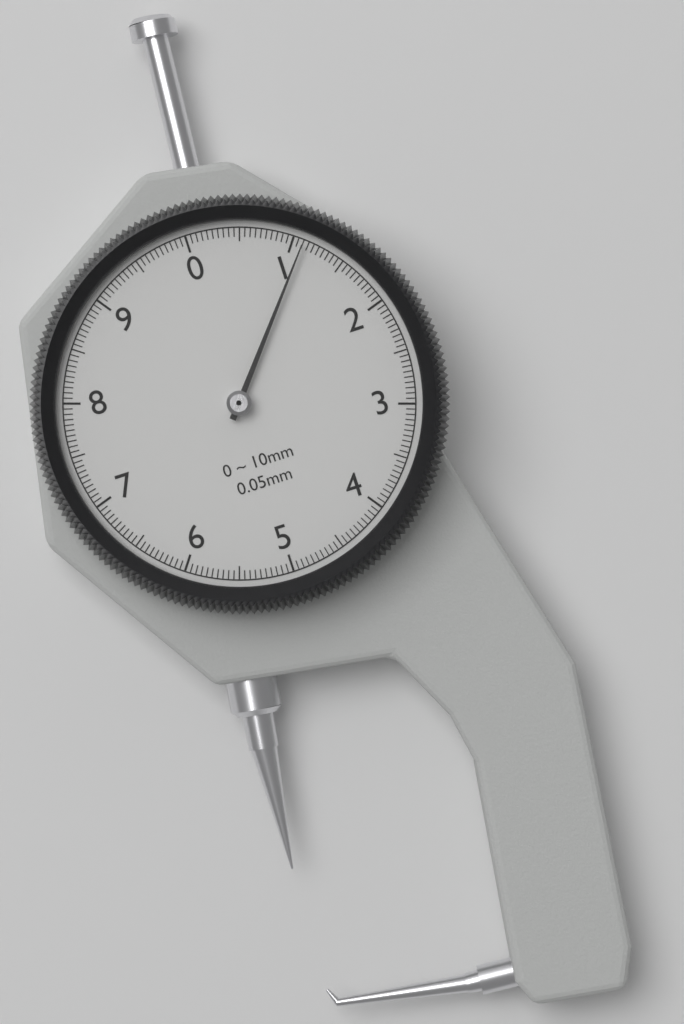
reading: 1.10 mm
